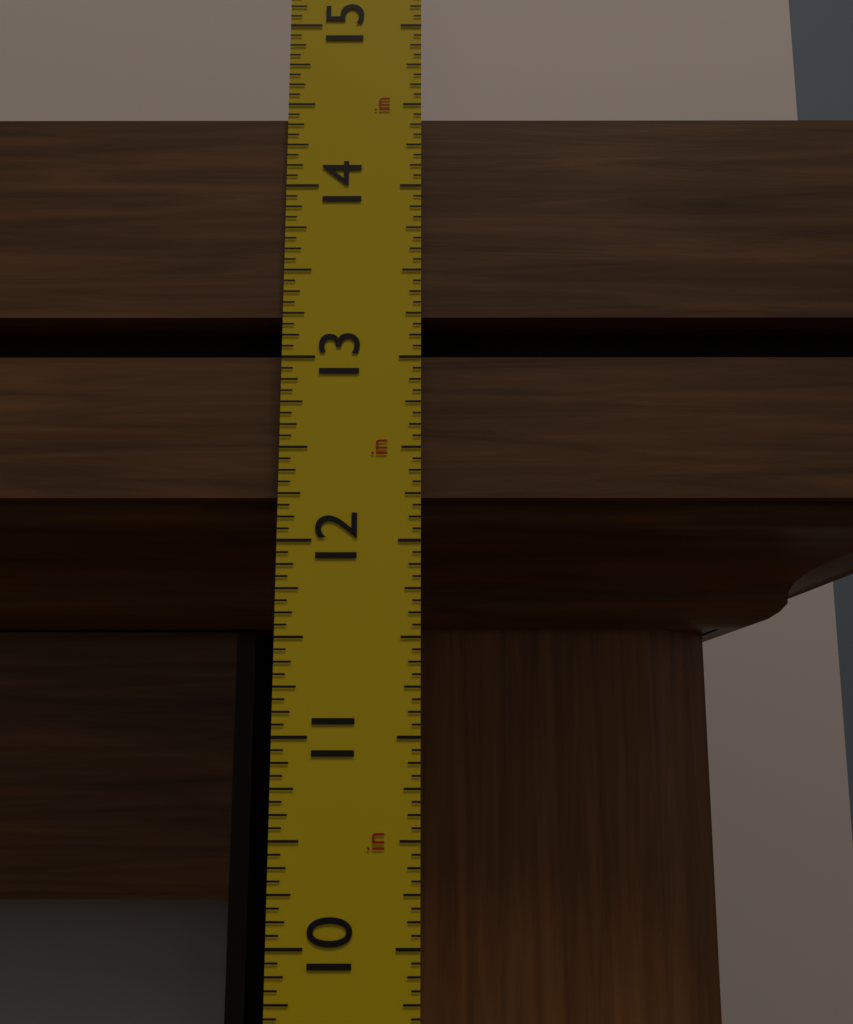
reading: 14.4375 in
